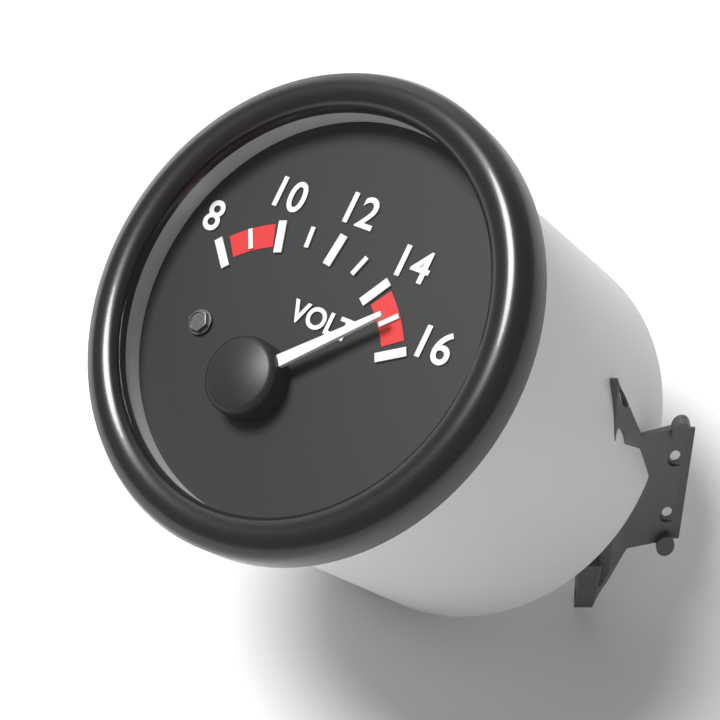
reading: 15 V
